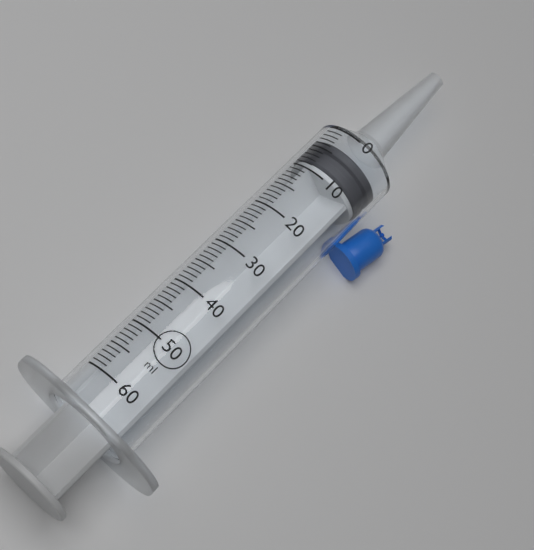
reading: 3 ml
